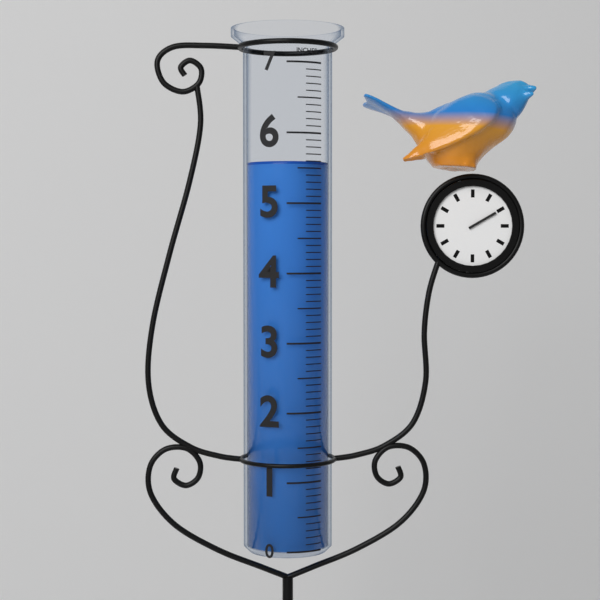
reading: 5.6 in
